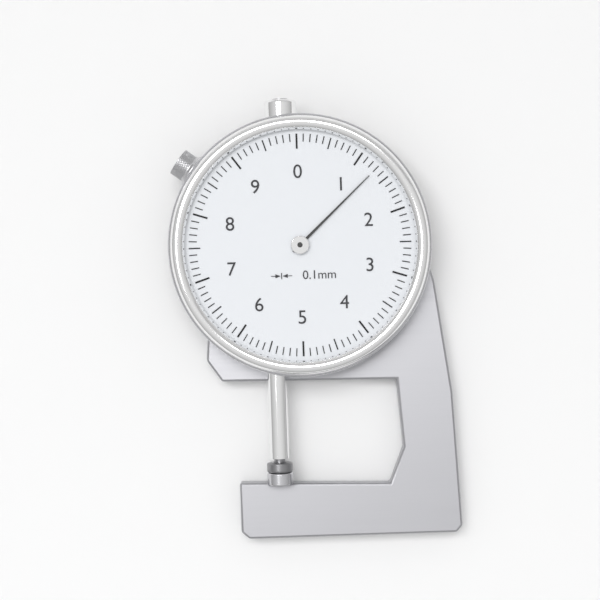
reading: 1.3 mm
